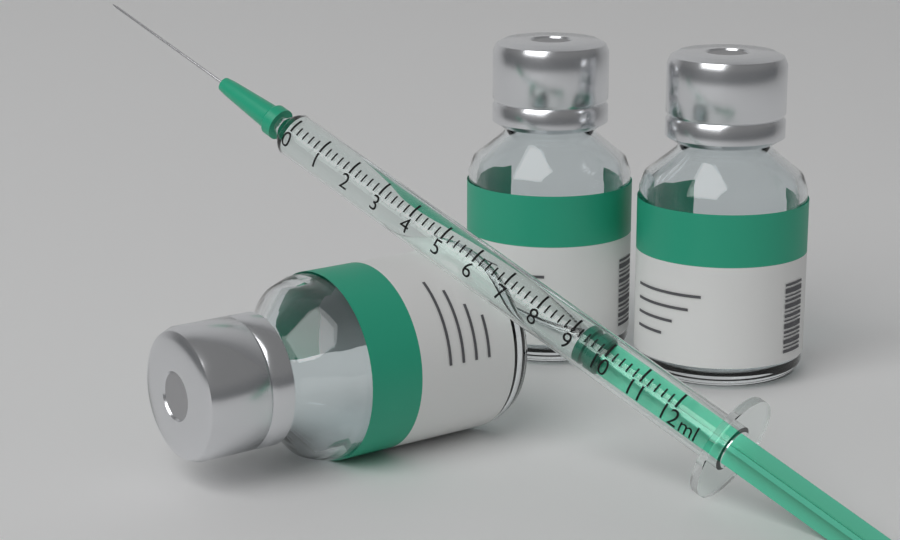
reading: 9.2 ml
